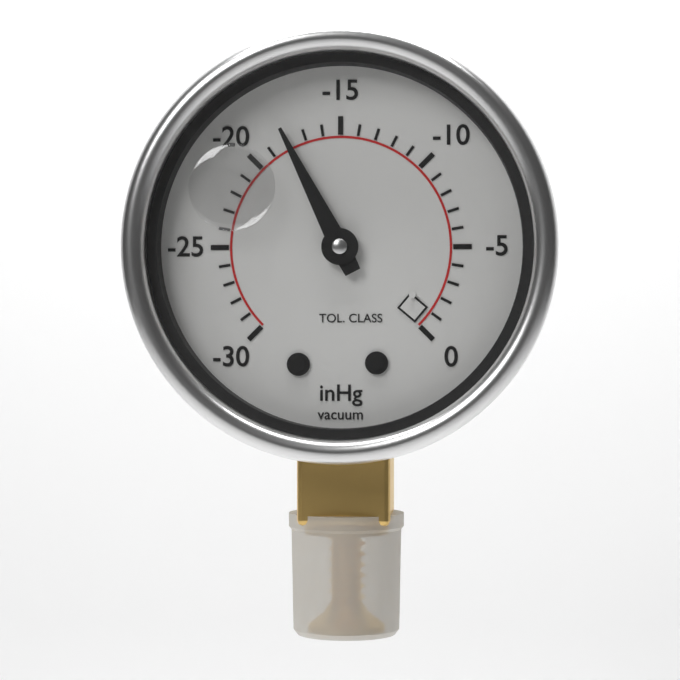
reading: -18 inHg
